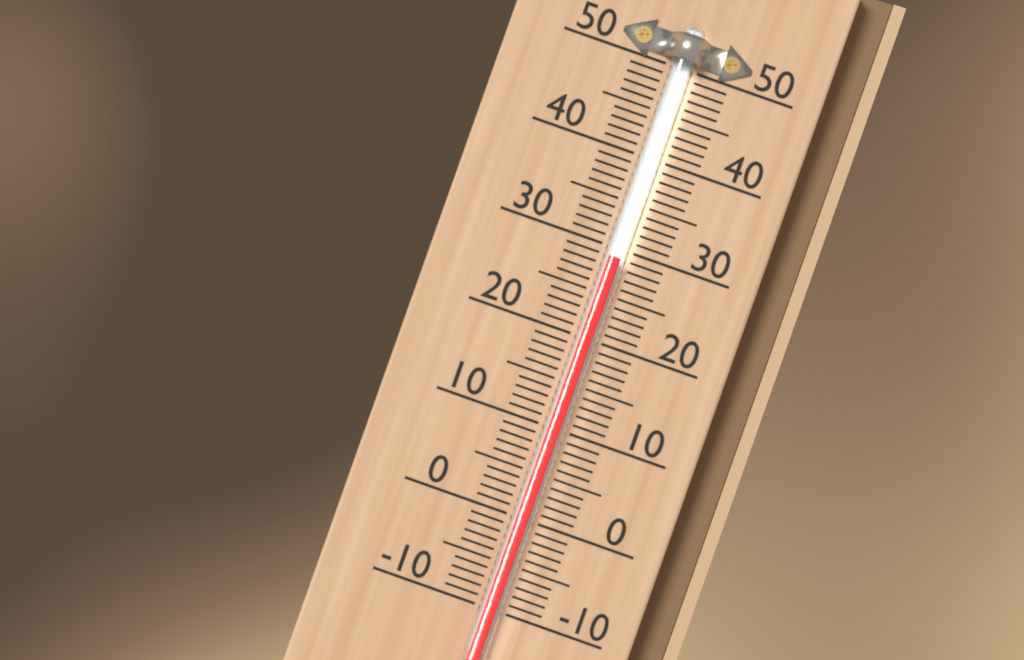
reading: 29 (no unit)
